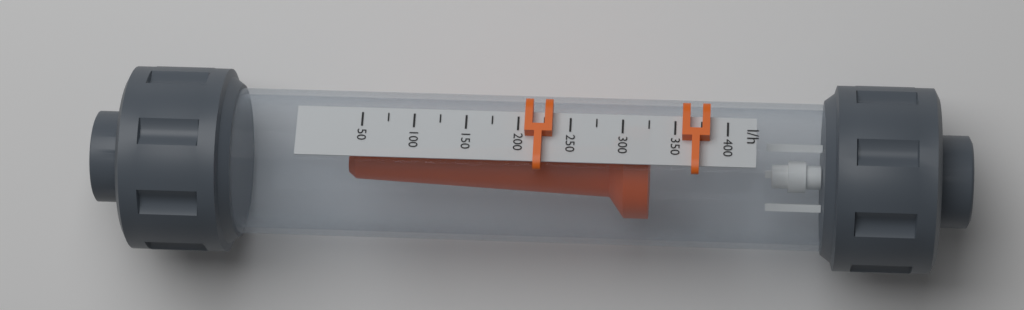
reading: 325 l/h
